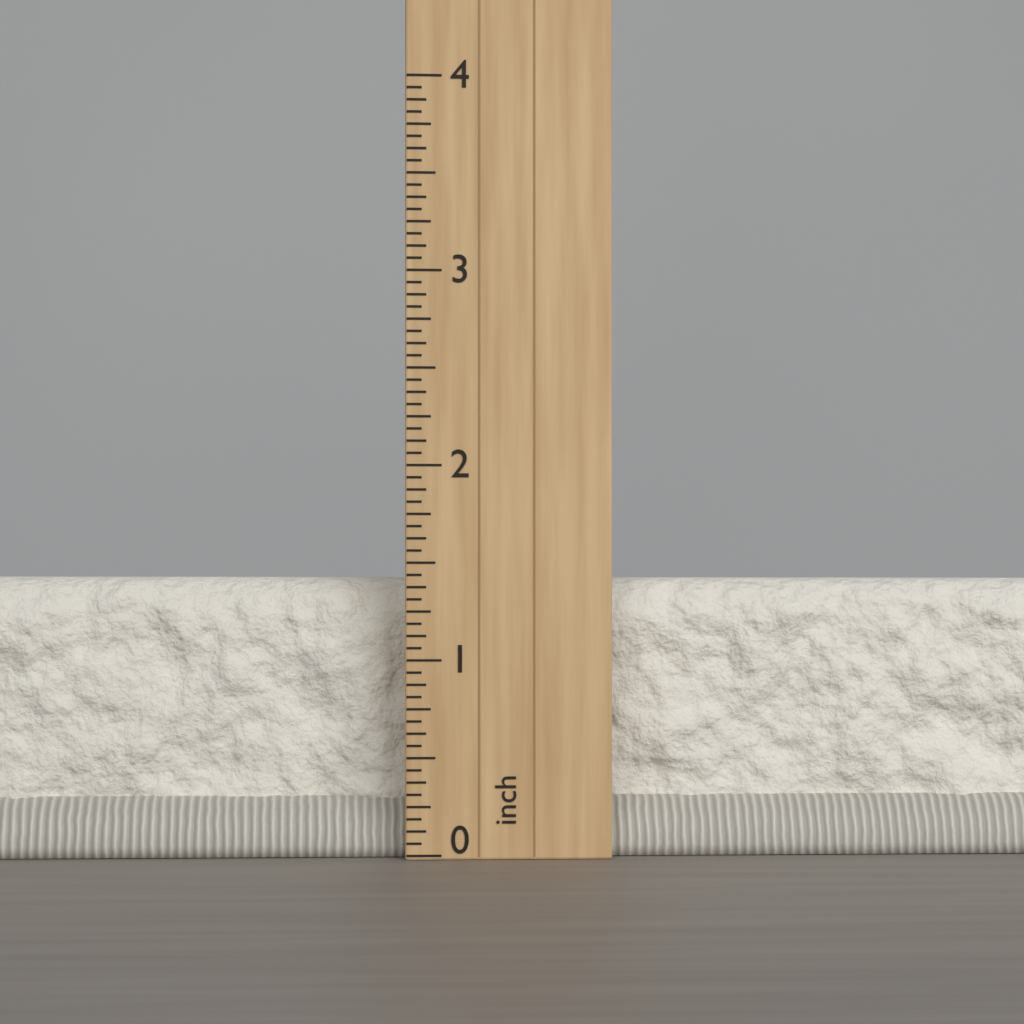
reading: 1.4375 inch
